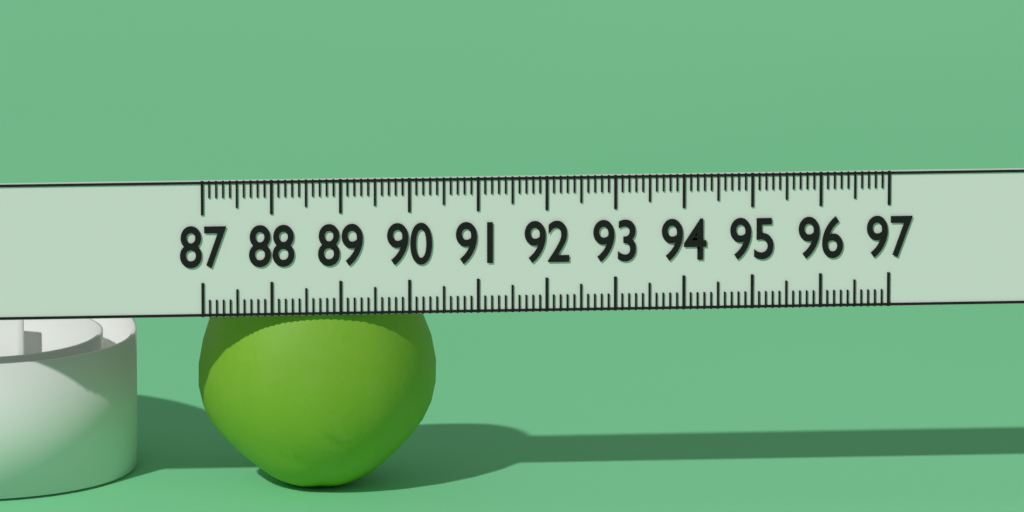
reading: 90.5 (no unit)
